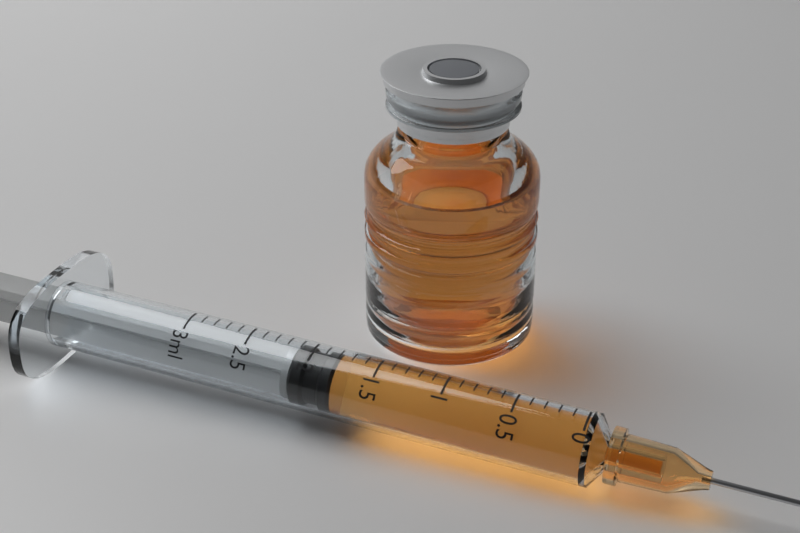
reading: 1.8 ml
